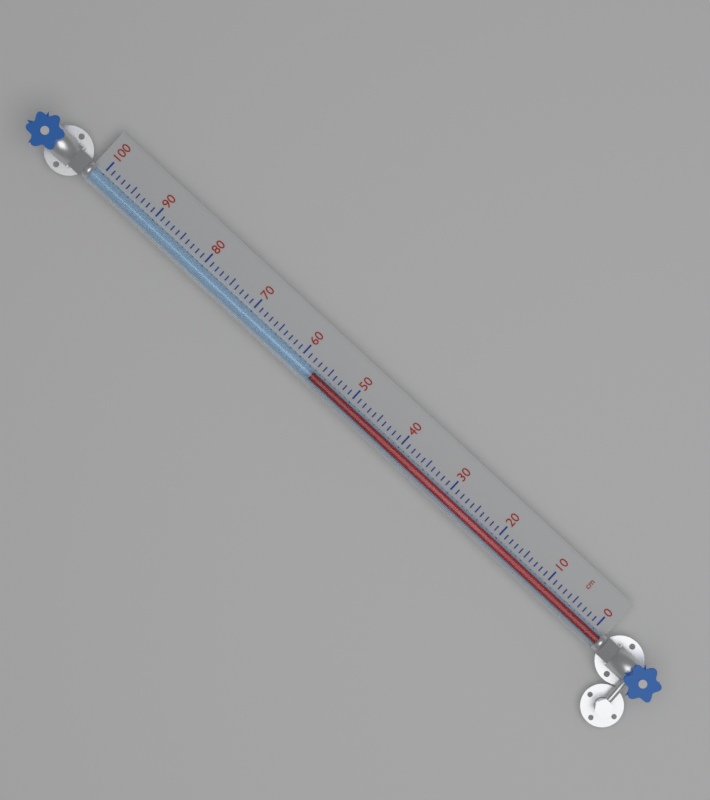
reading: 57 cm
